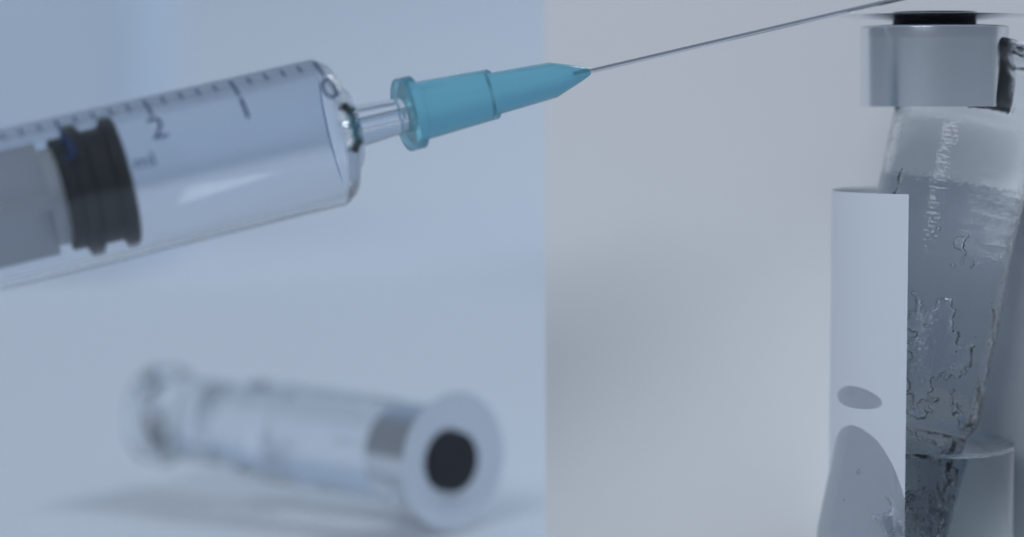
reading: 2.4 ml
